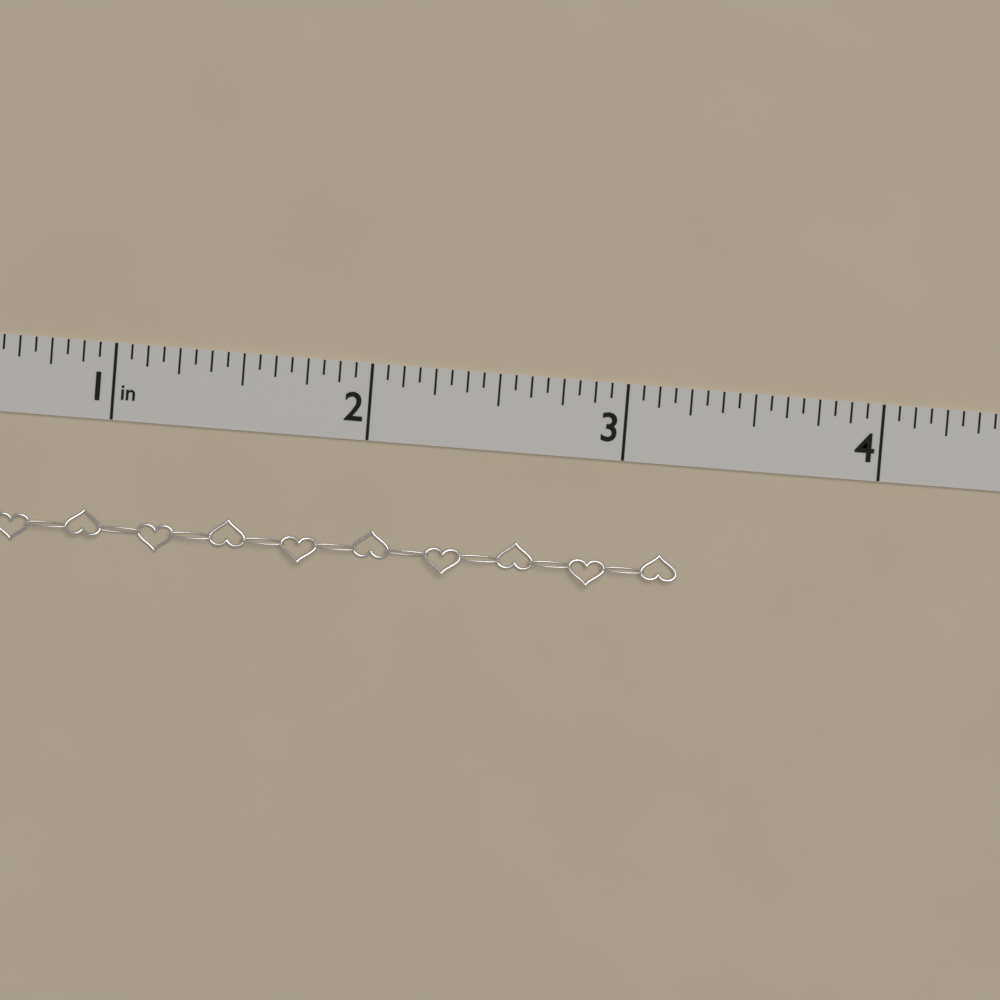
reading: 3.2500 in
